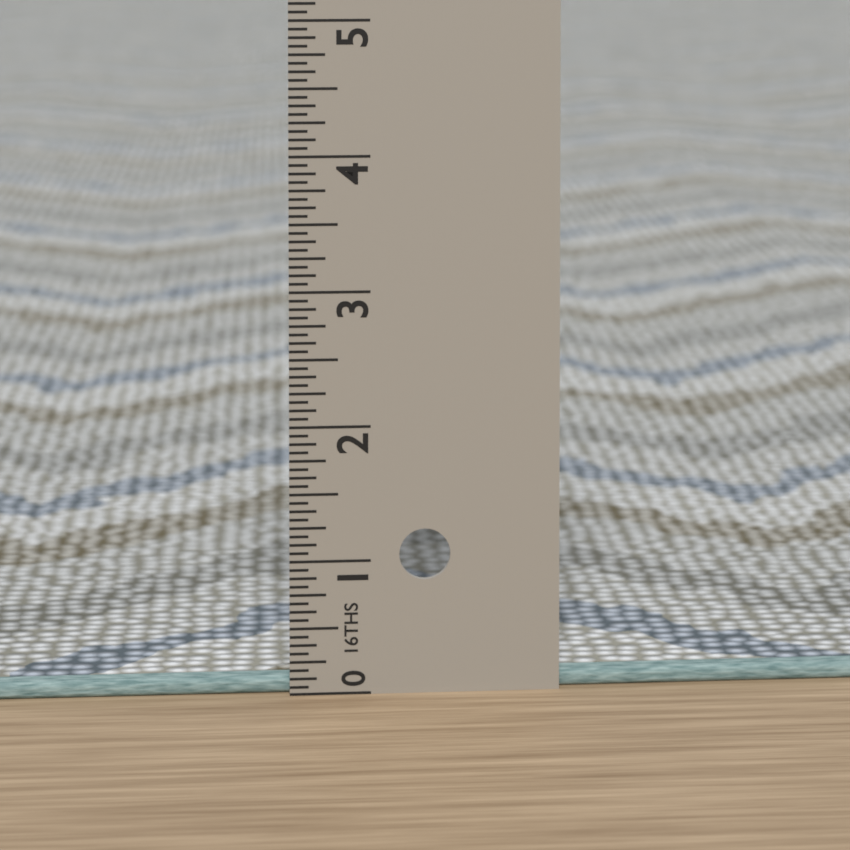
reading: 0.1250 in
